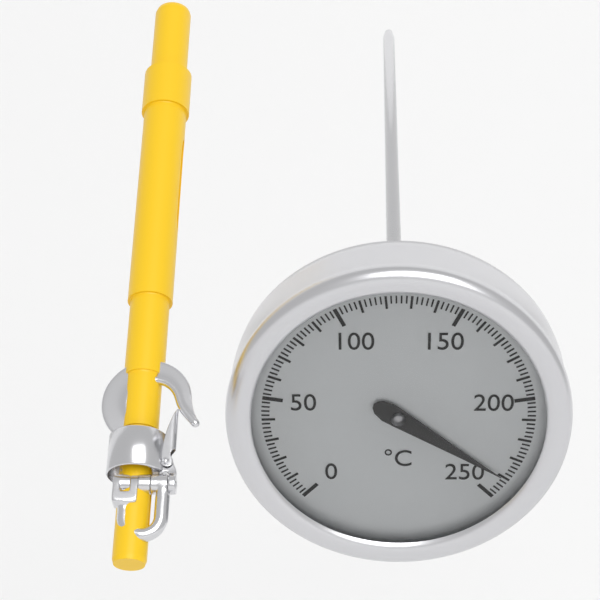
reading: 240 °C
